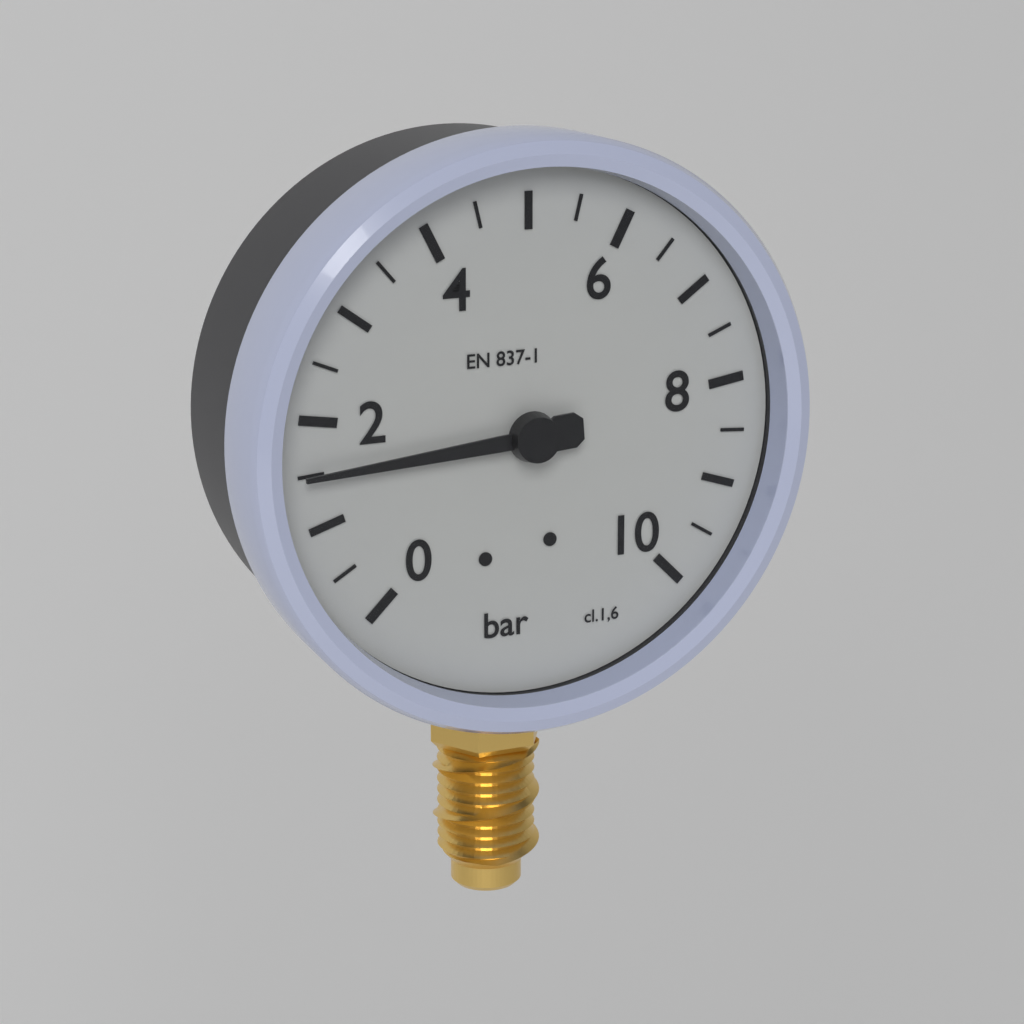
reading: 1.5 bar
